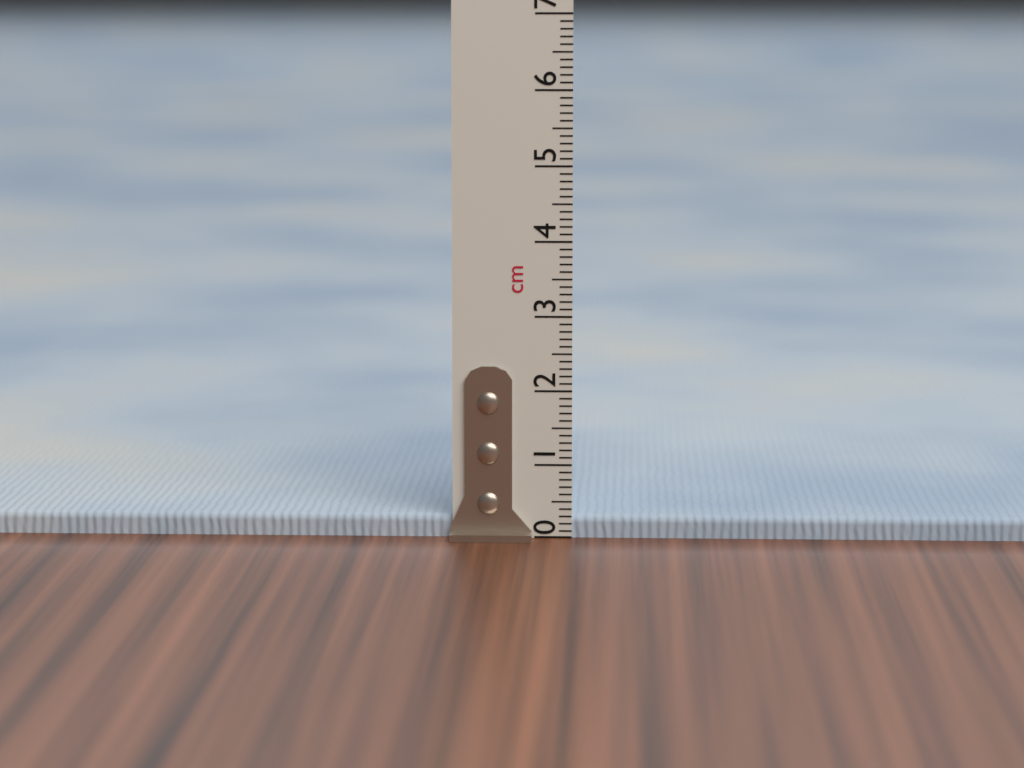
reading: 0.3 cm
